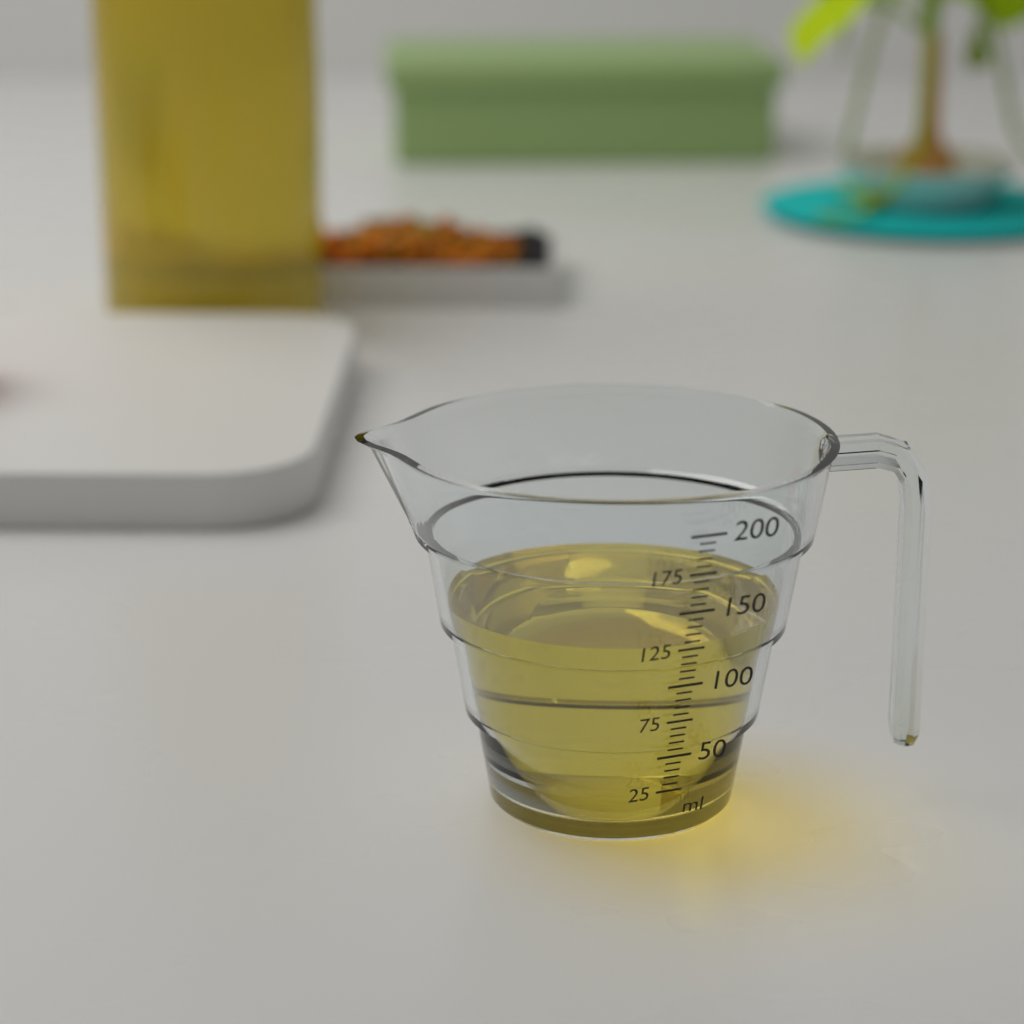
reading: 125 ml
